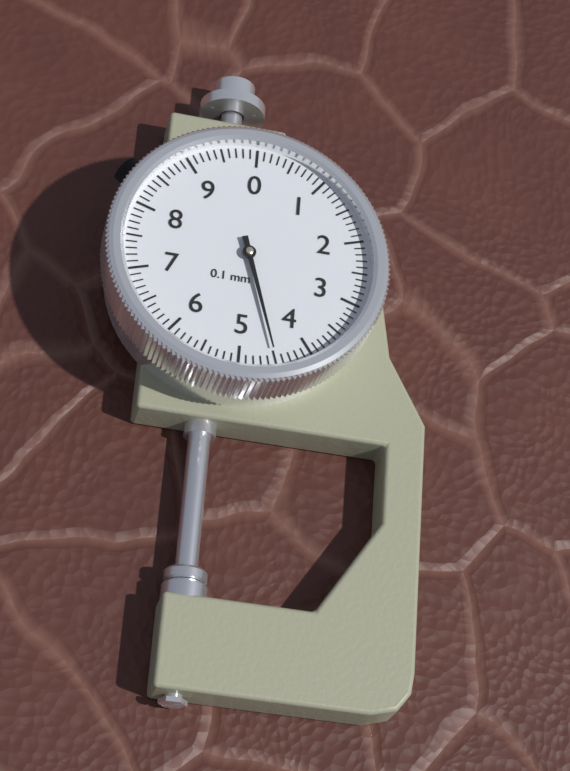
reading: 4.5 mm
